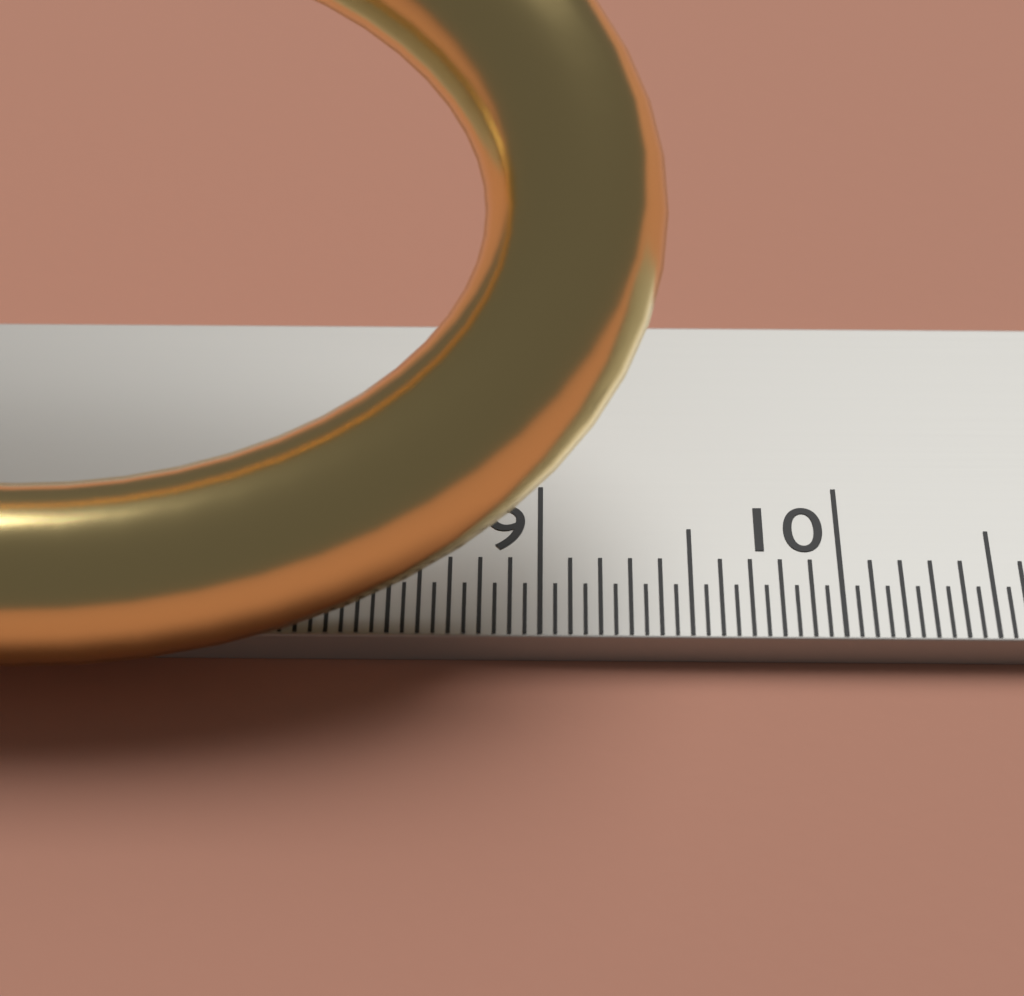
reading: 9.40 cm
